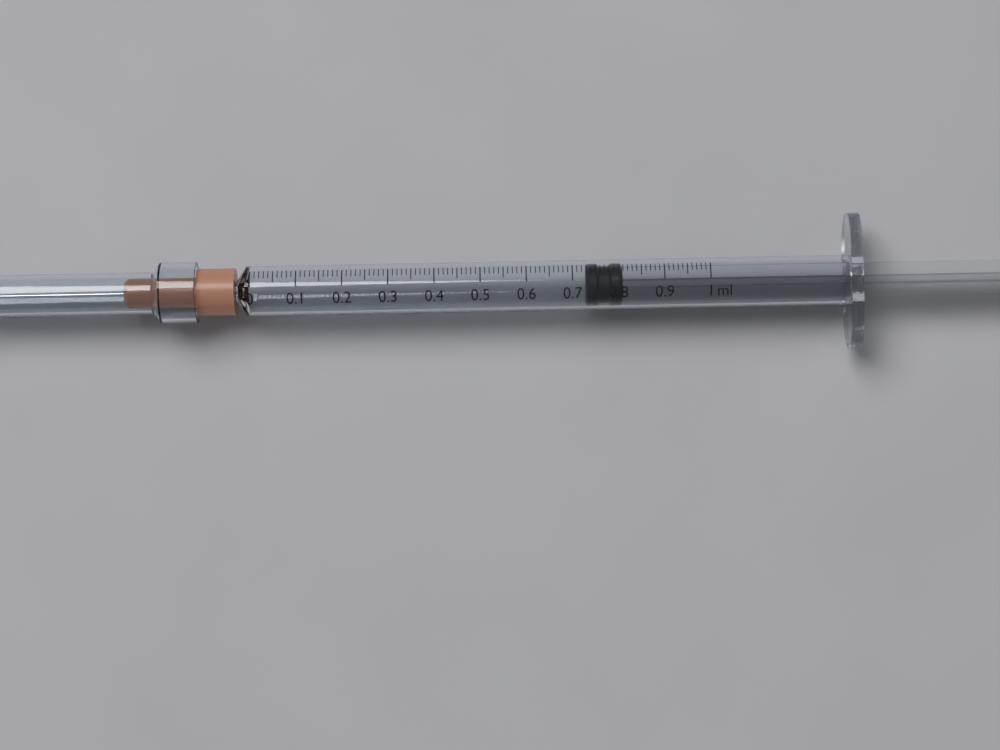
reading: 0.73 ml
